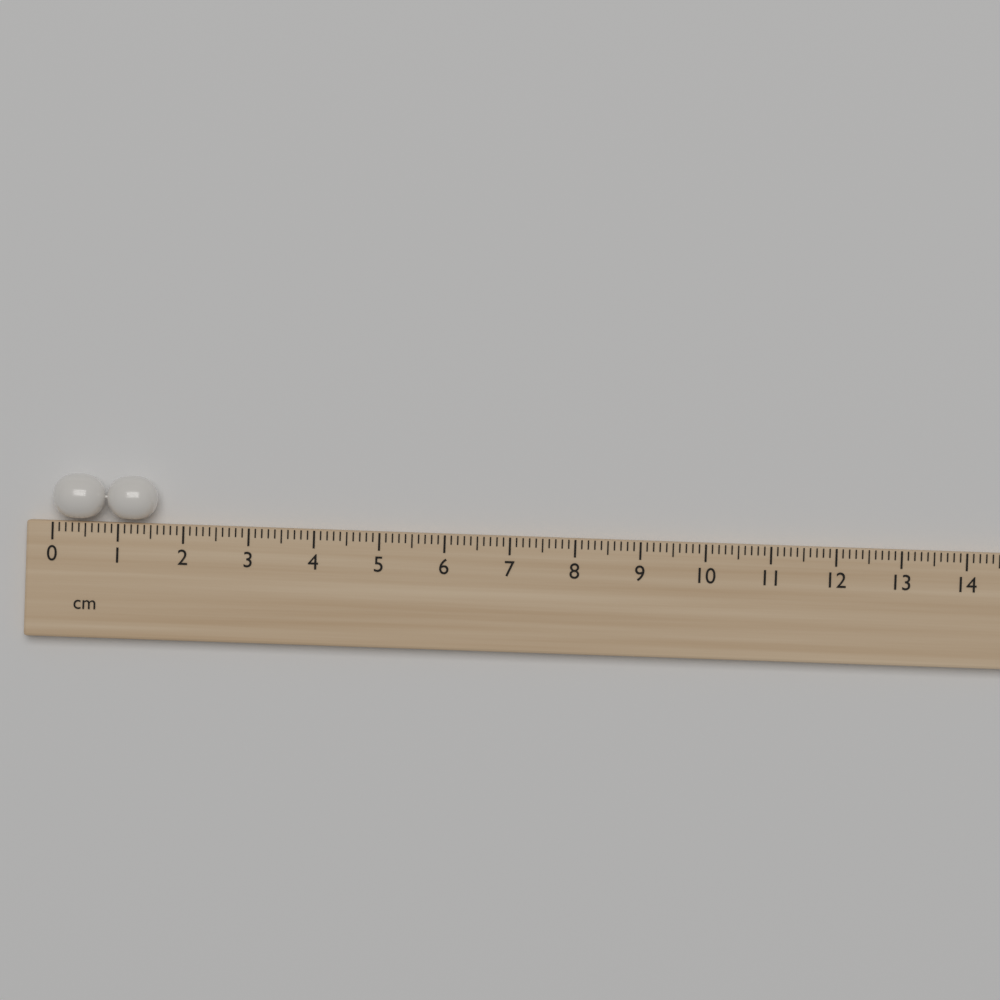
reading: 1.6 cm
